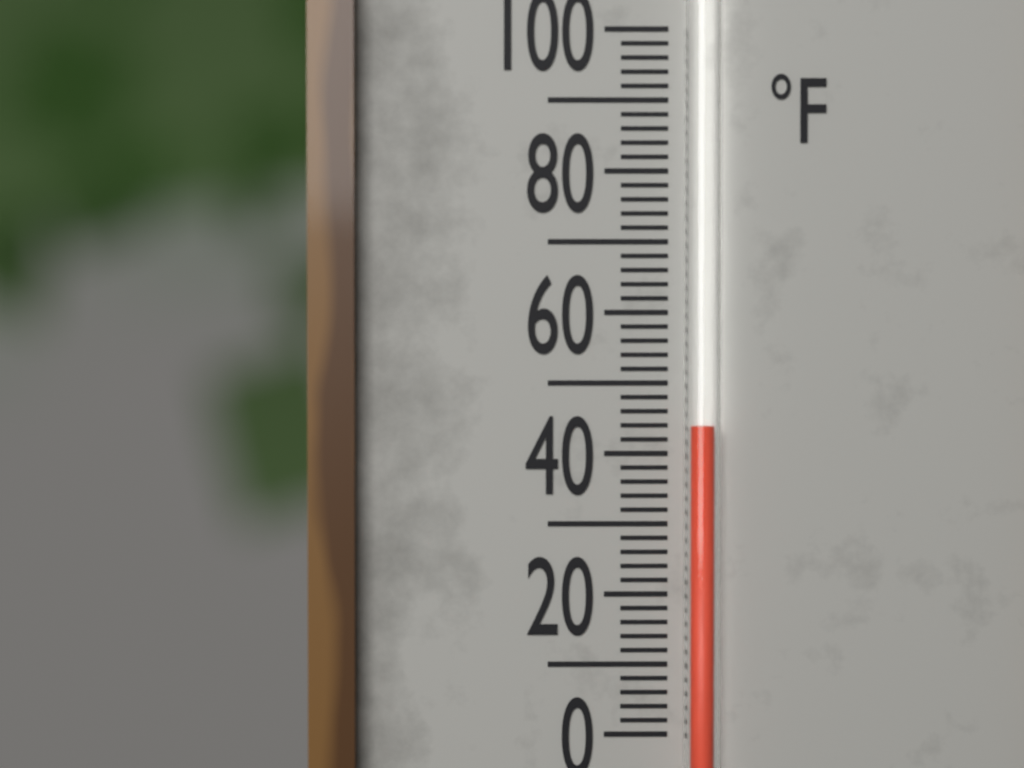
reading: 44 °F
